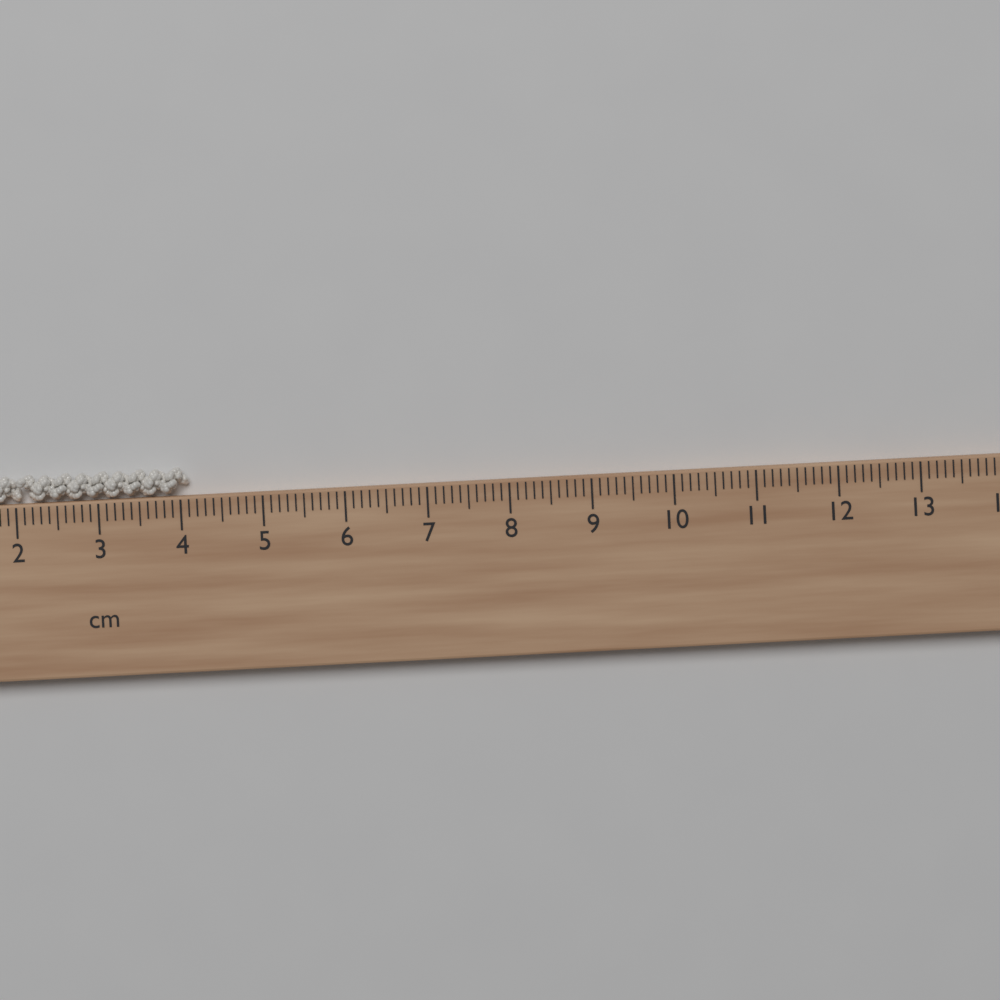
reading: 4.1 cm
